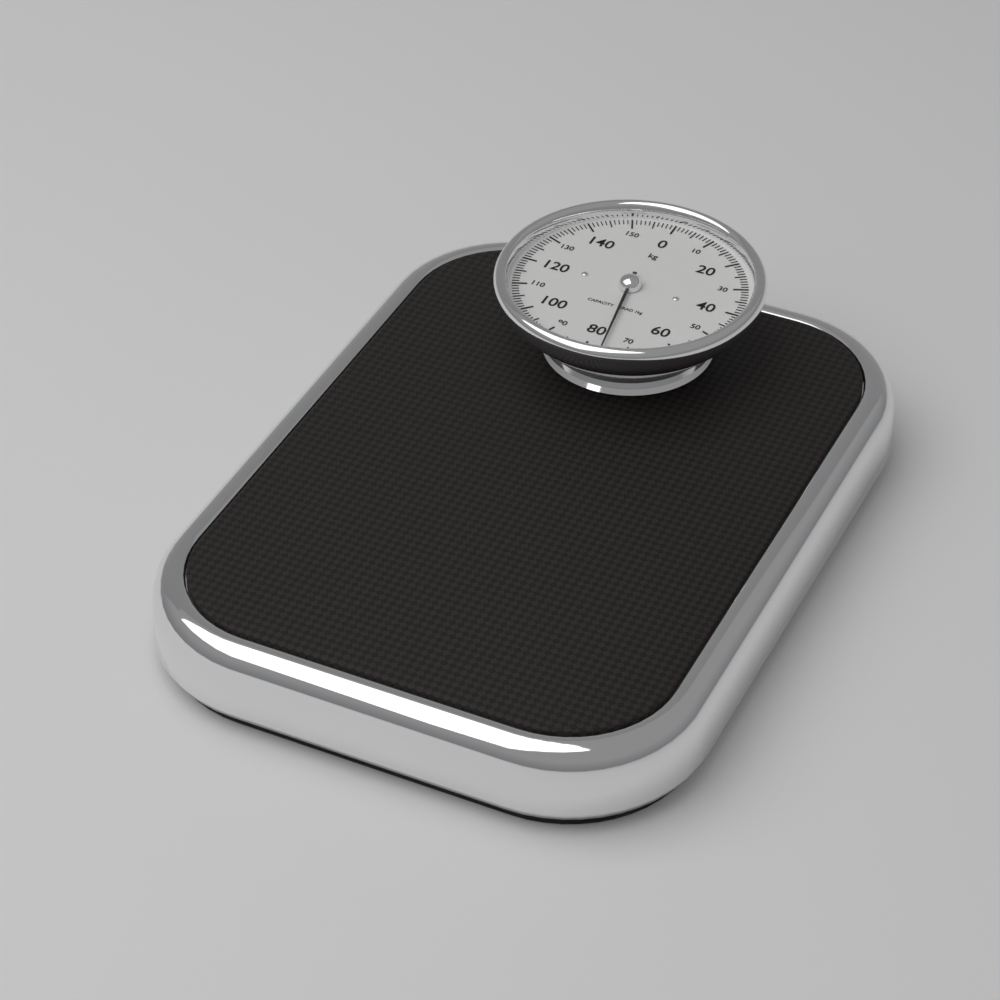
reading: 76 kg
